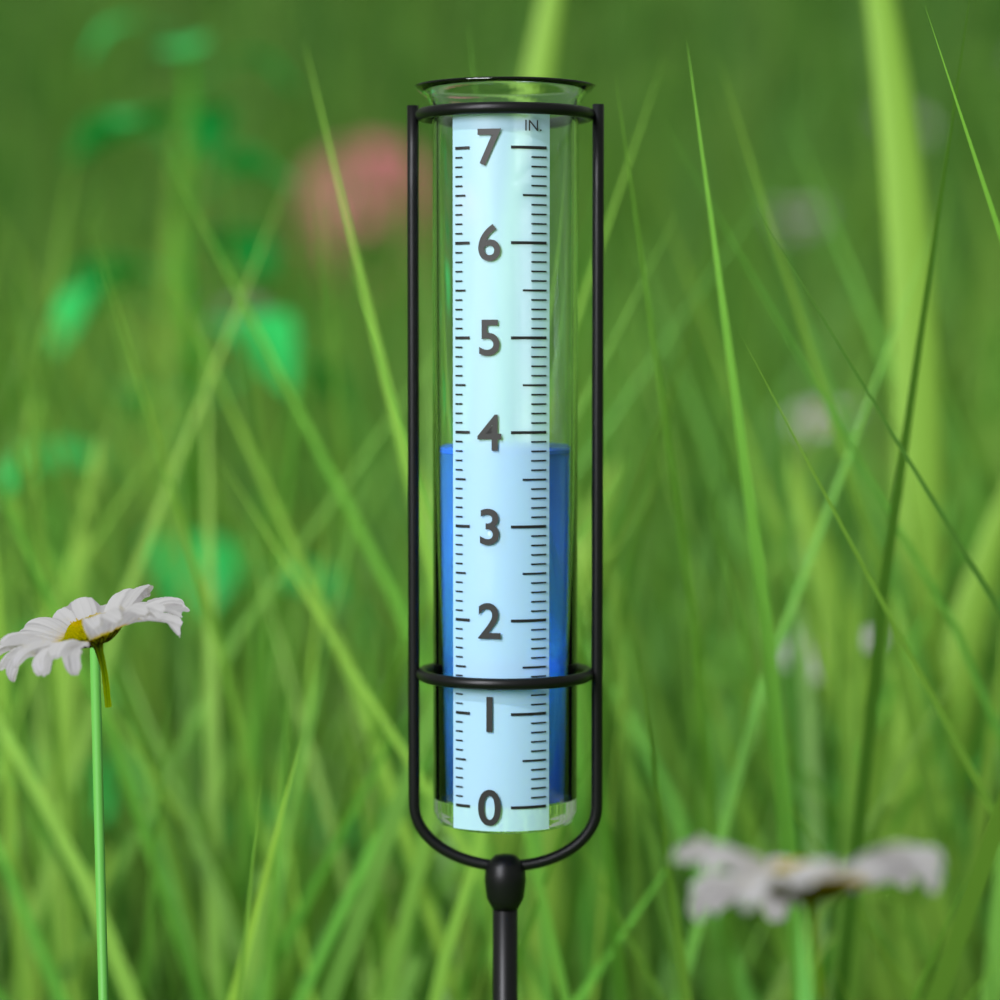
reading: 3.8 in
